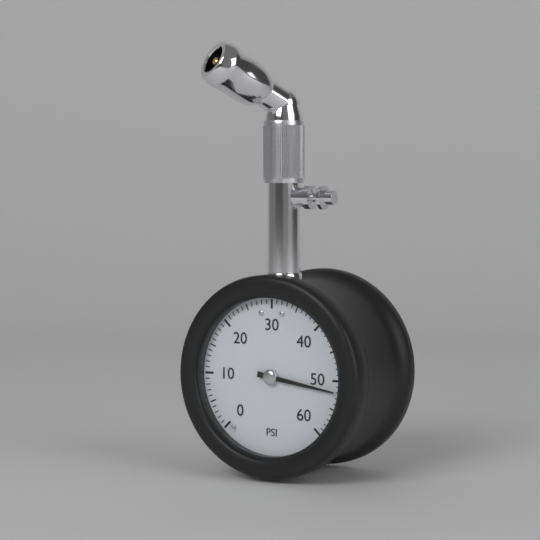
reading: 52 psi
